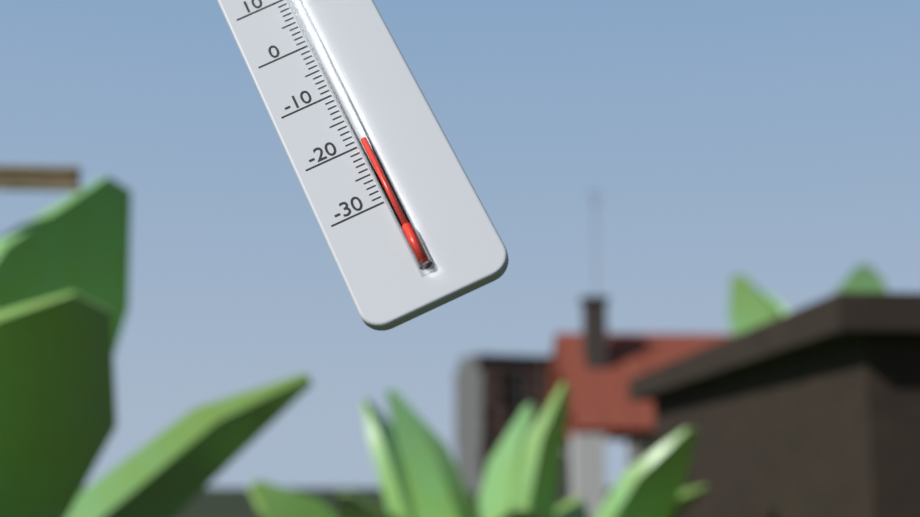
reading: -20 °C
